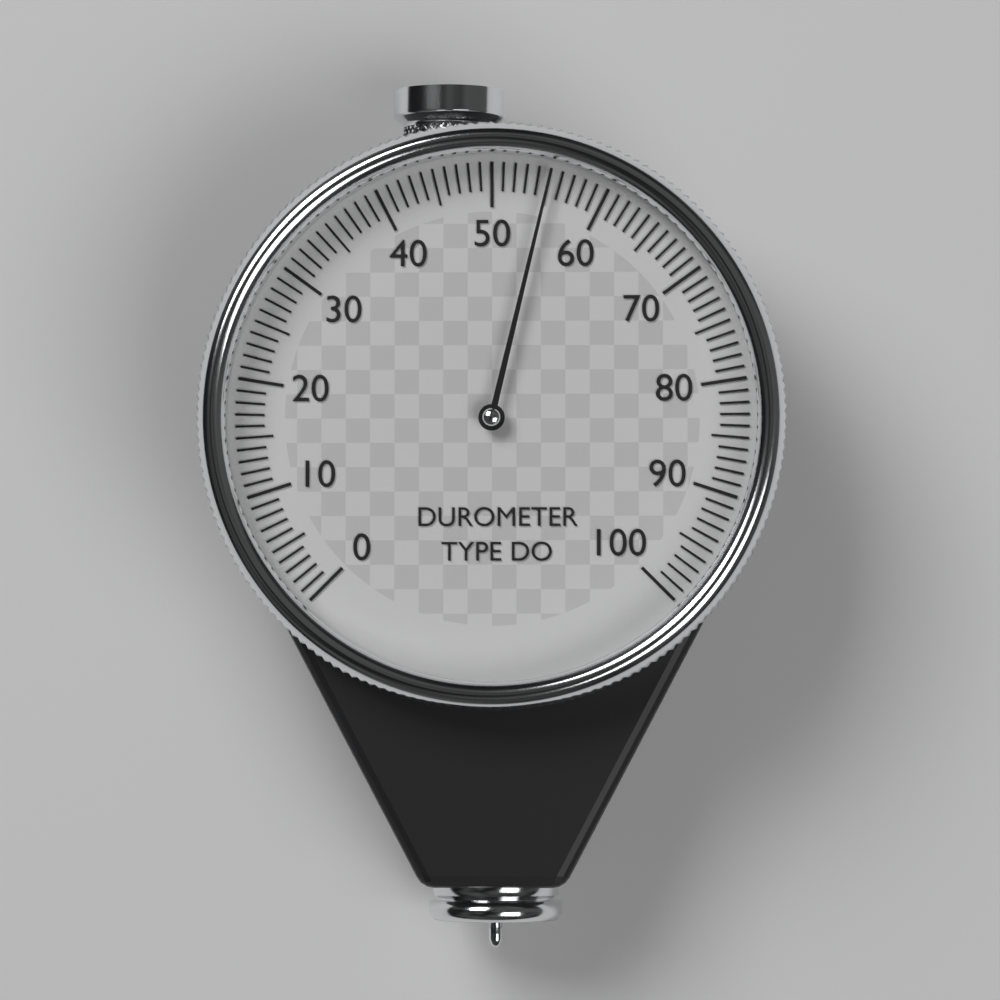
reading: 55 (no unit)
